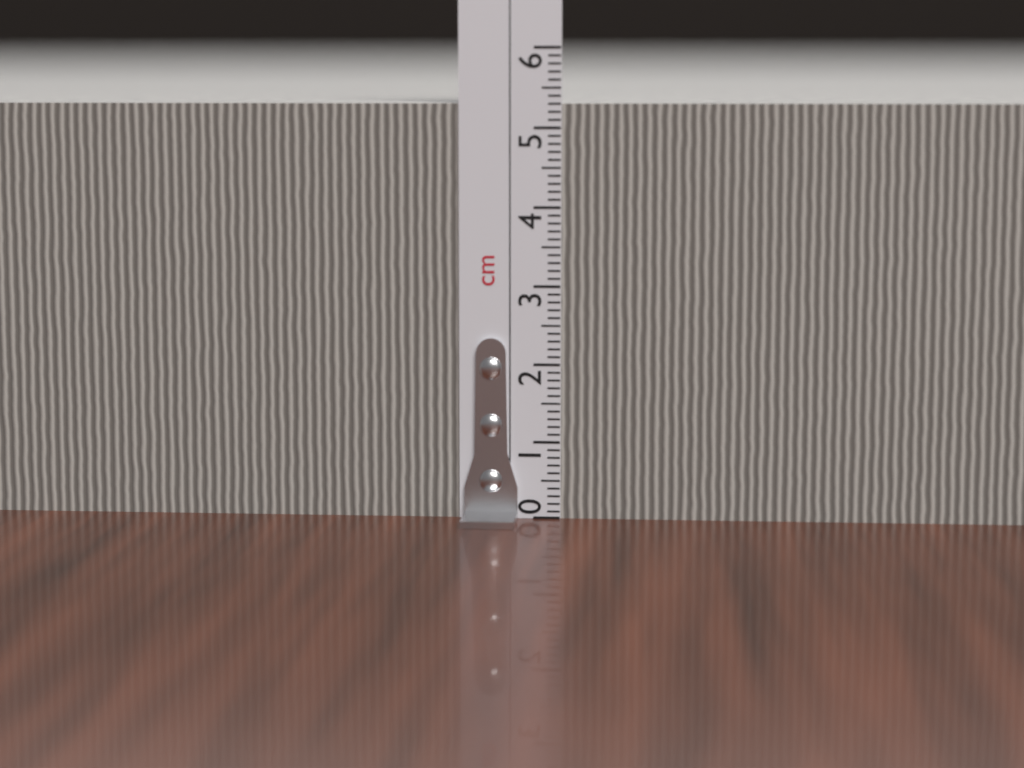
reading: 5.3 cm
